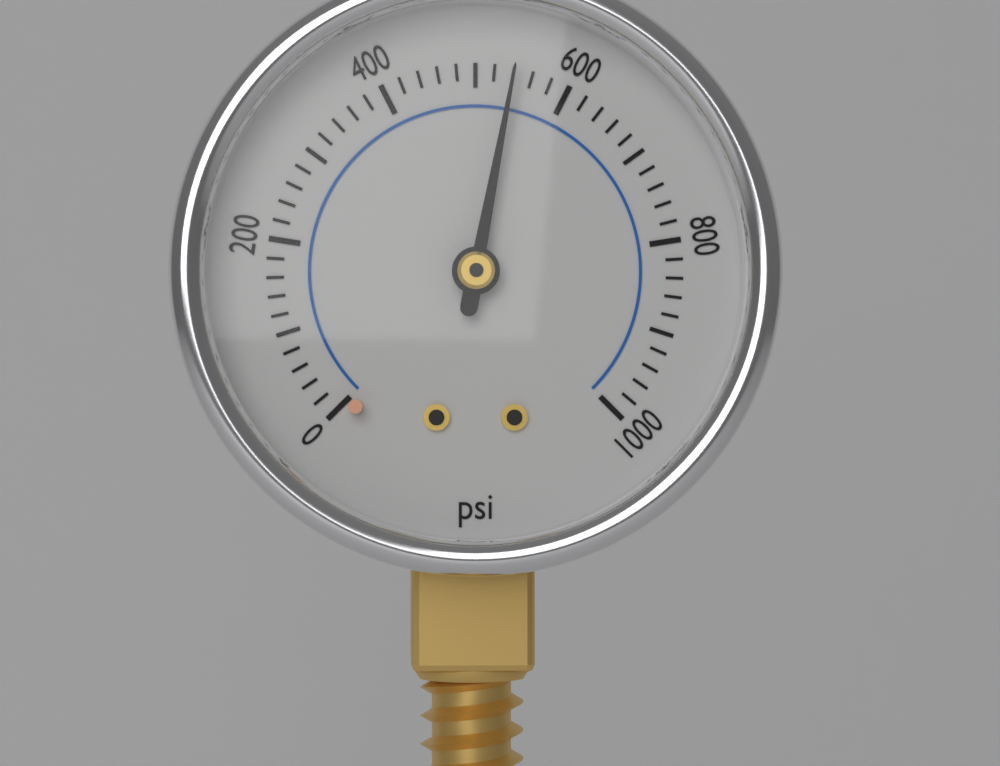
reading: 540 psi
